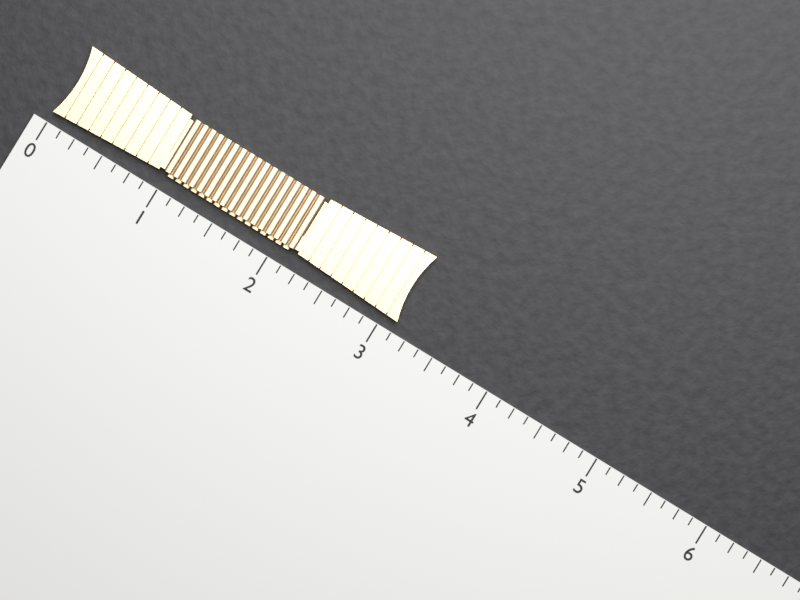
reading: 3.125 (no unit)
